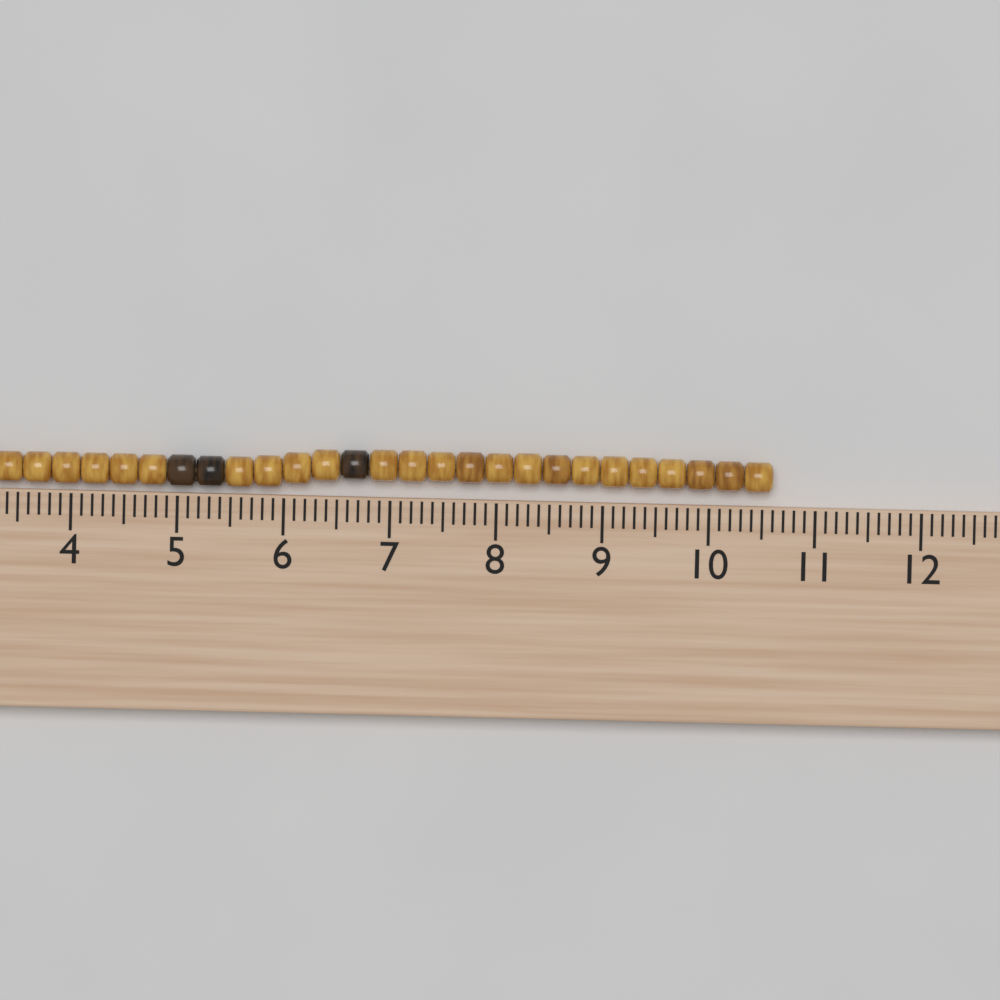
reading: 10.6 cm
